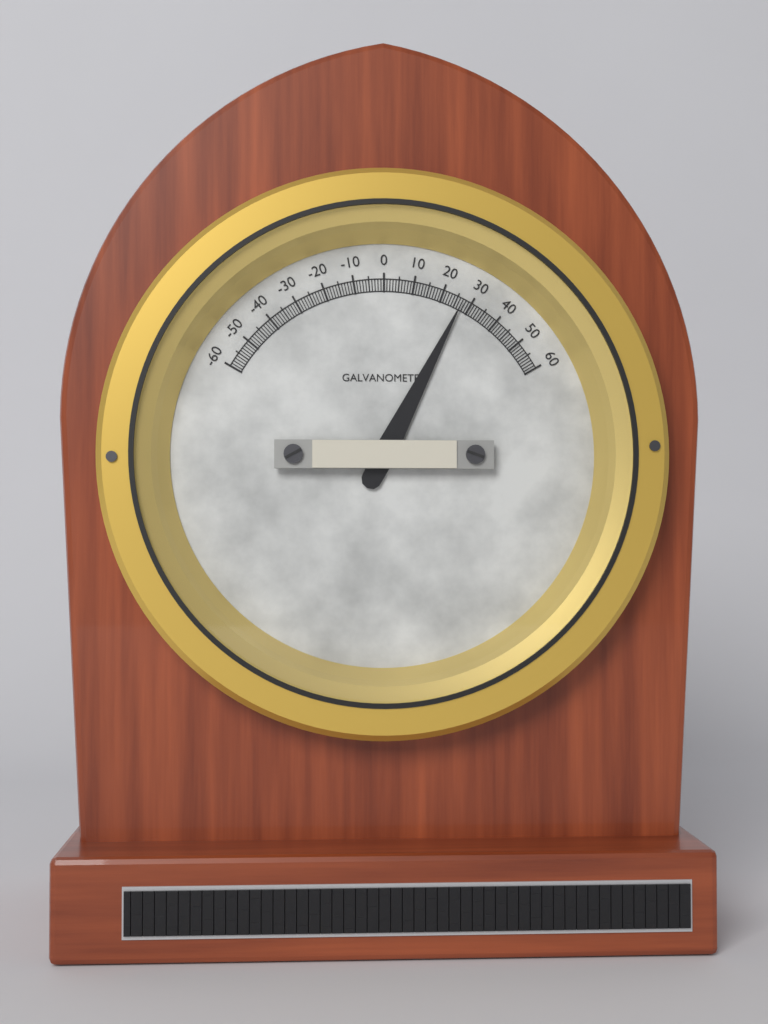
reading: 27 (no unit)
